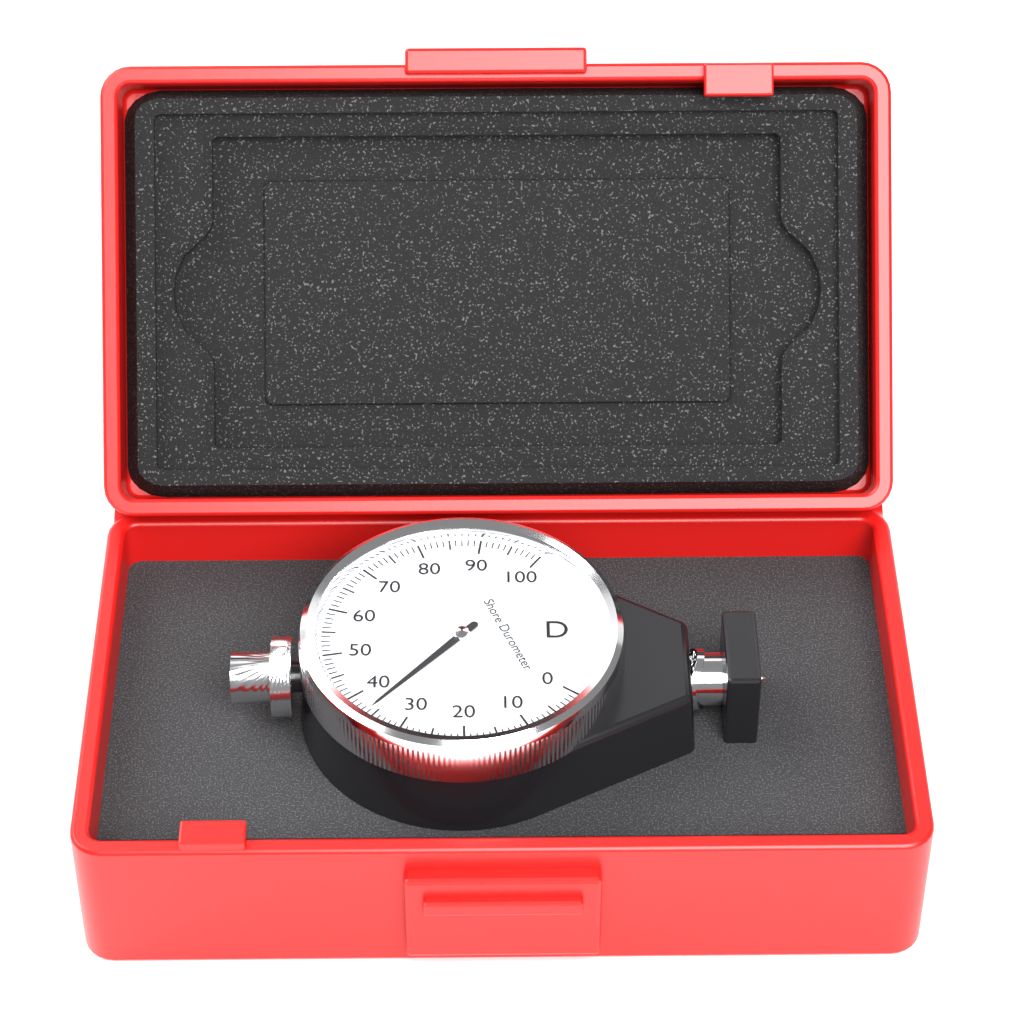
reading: 36 Shore D
